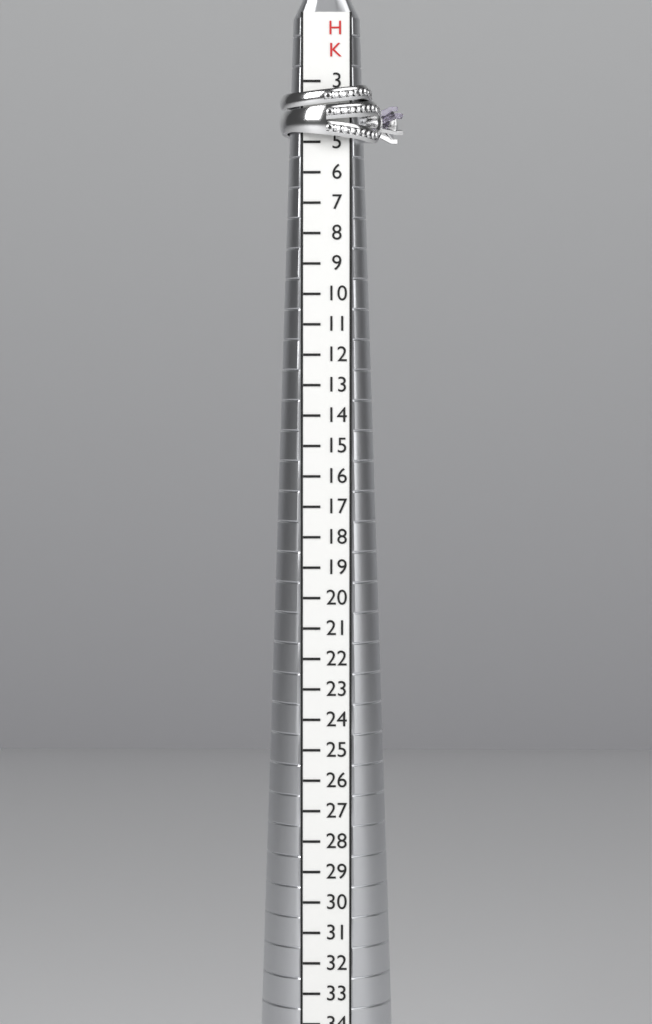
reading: 5 HK
